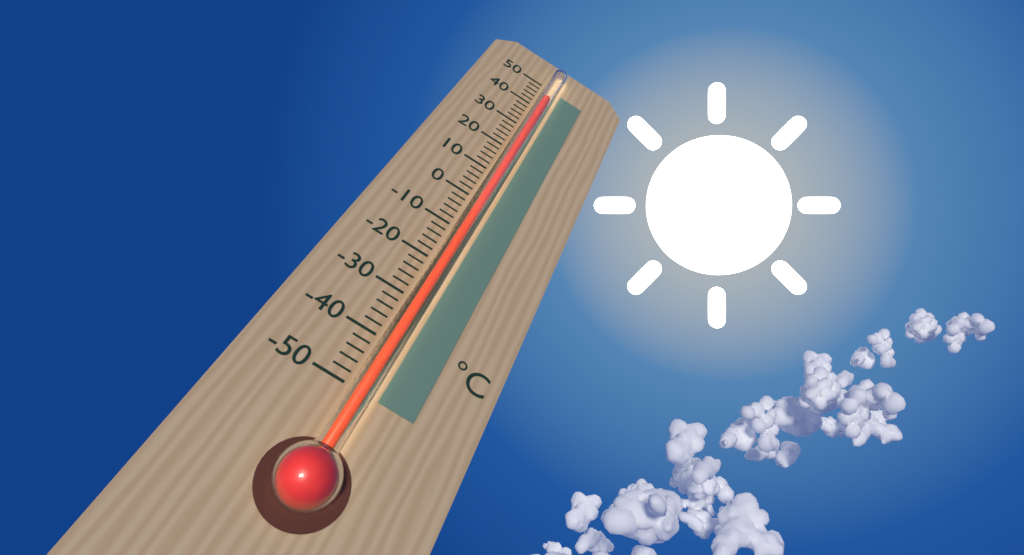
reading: 42 °C
